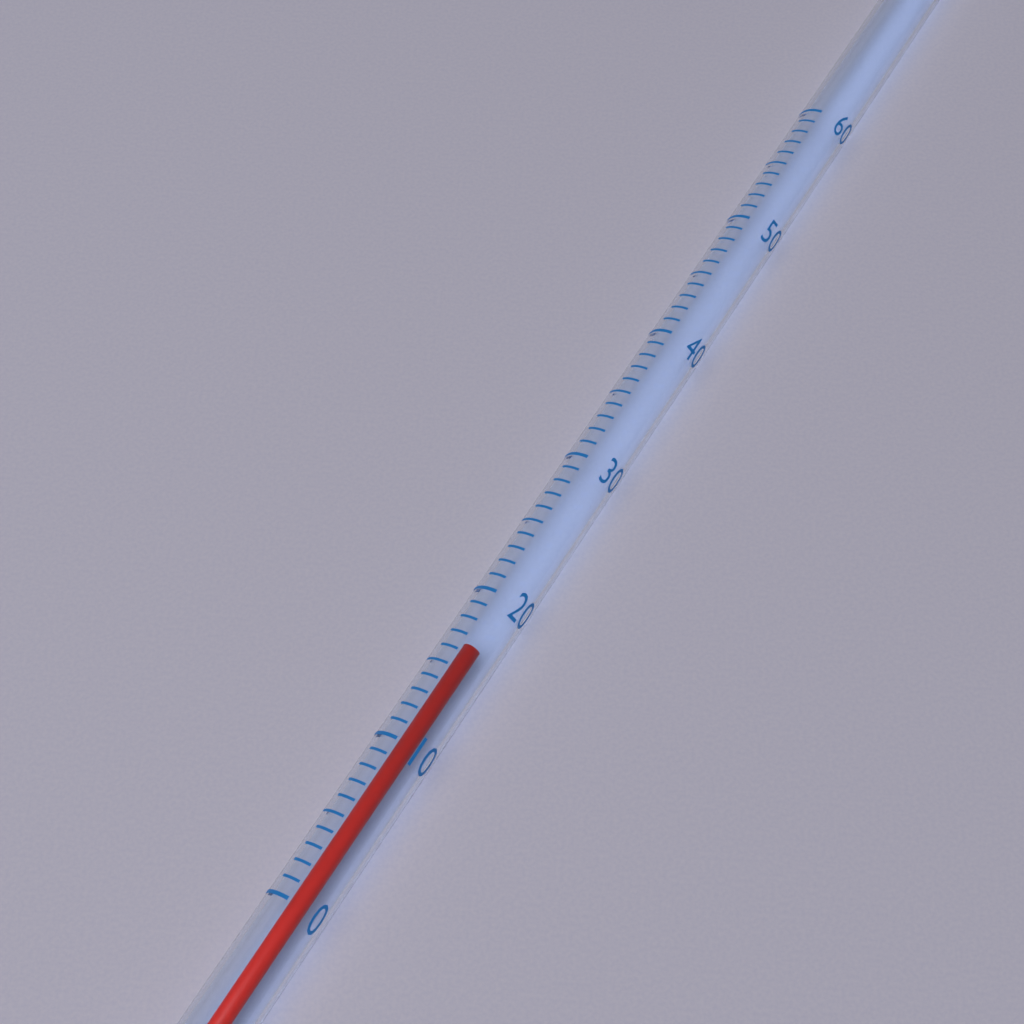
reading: 17 (no unit)
